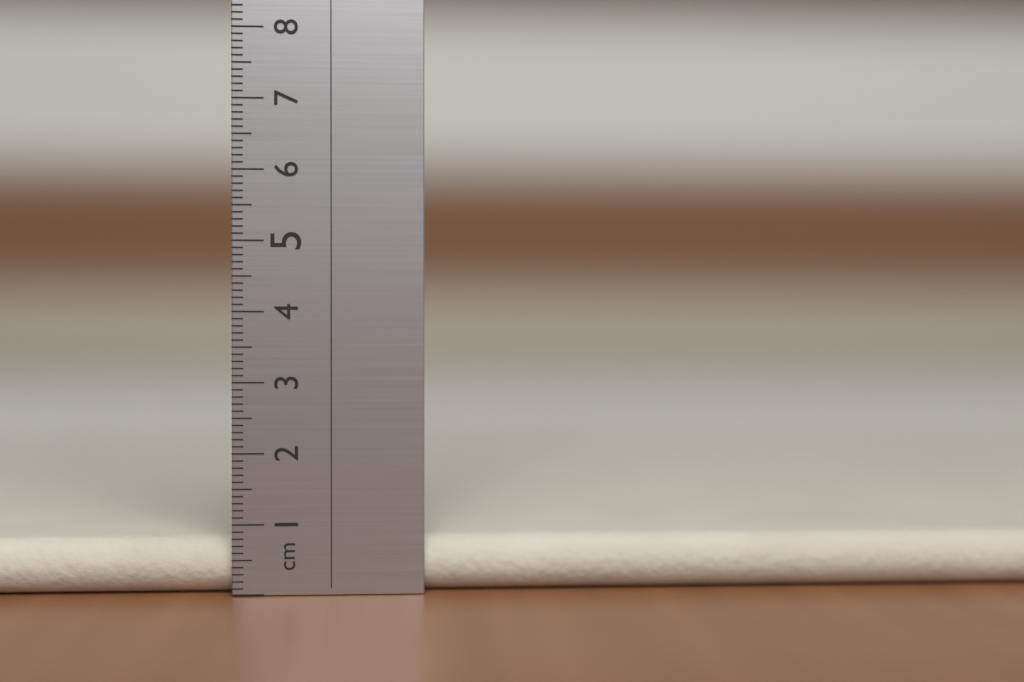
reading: 0.8 cm
